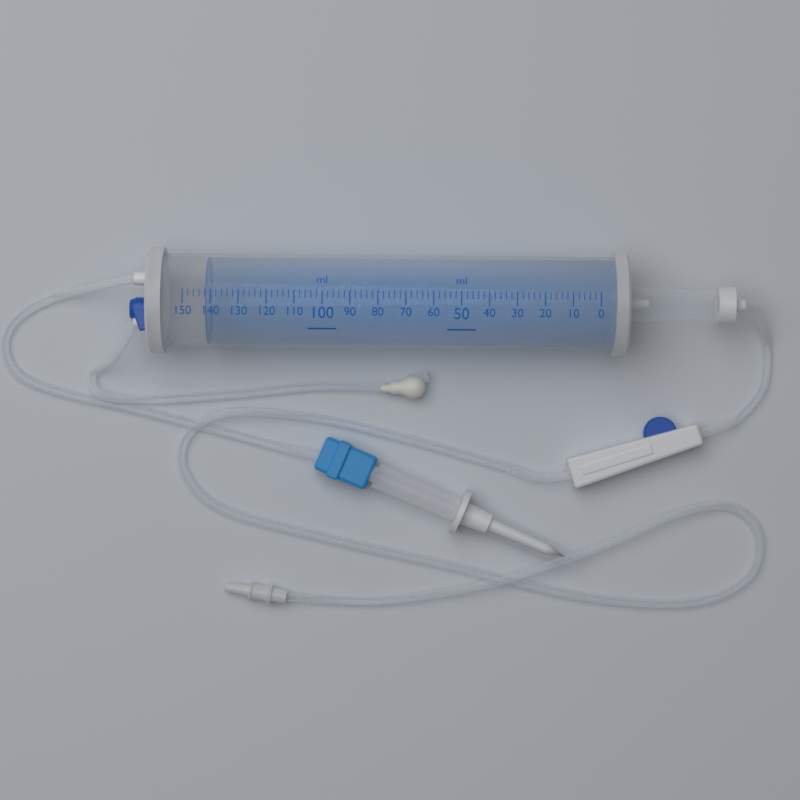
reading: 142 ml
